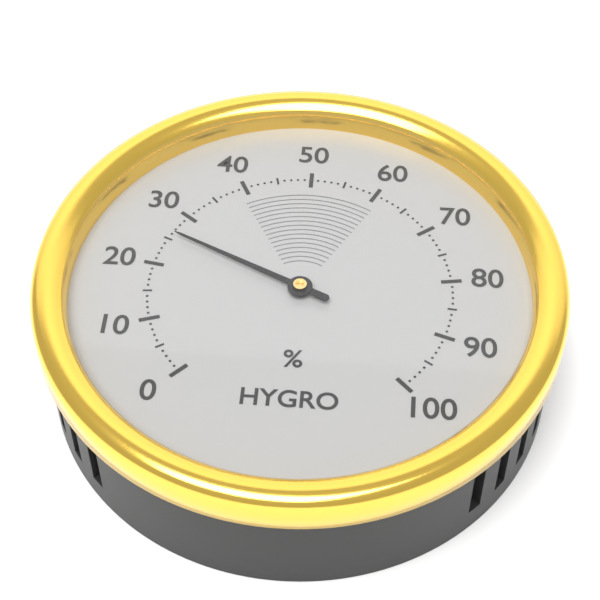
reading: 26 %
